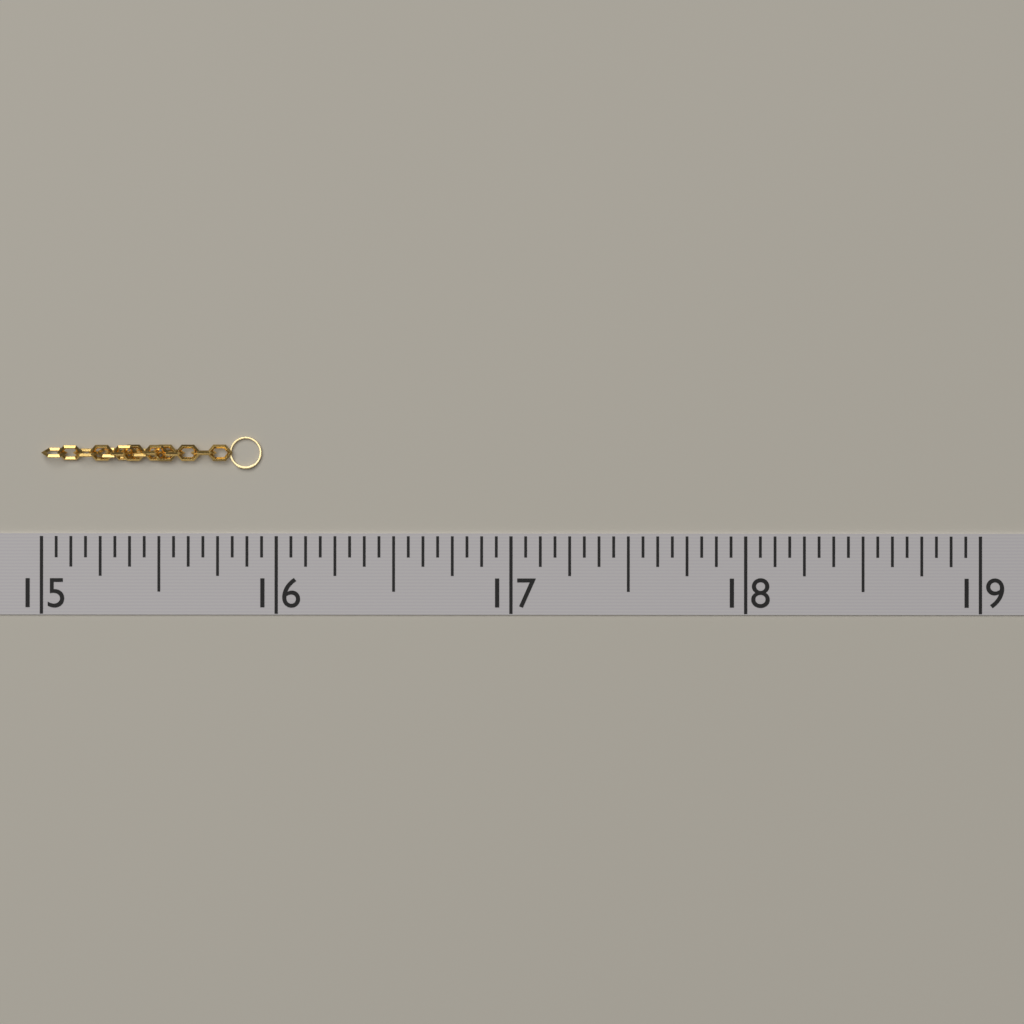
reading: 15.9375 (no unit)
